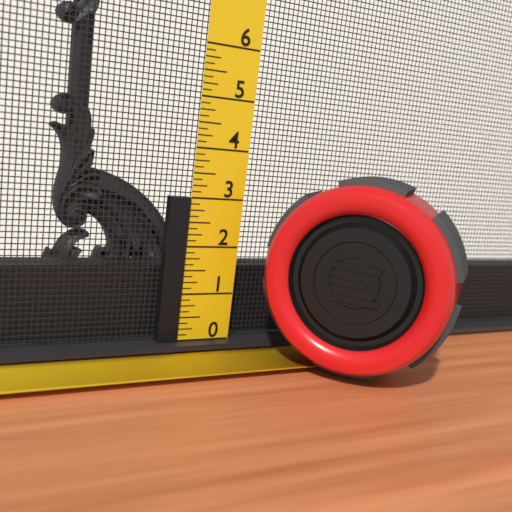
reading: 3.000 (no unit)
